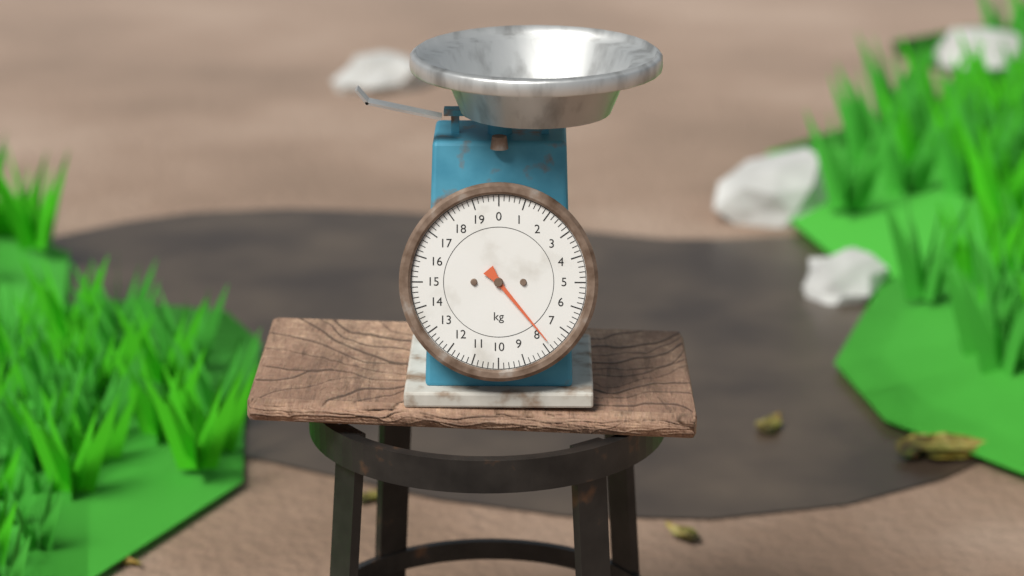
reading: 7.8 kg
